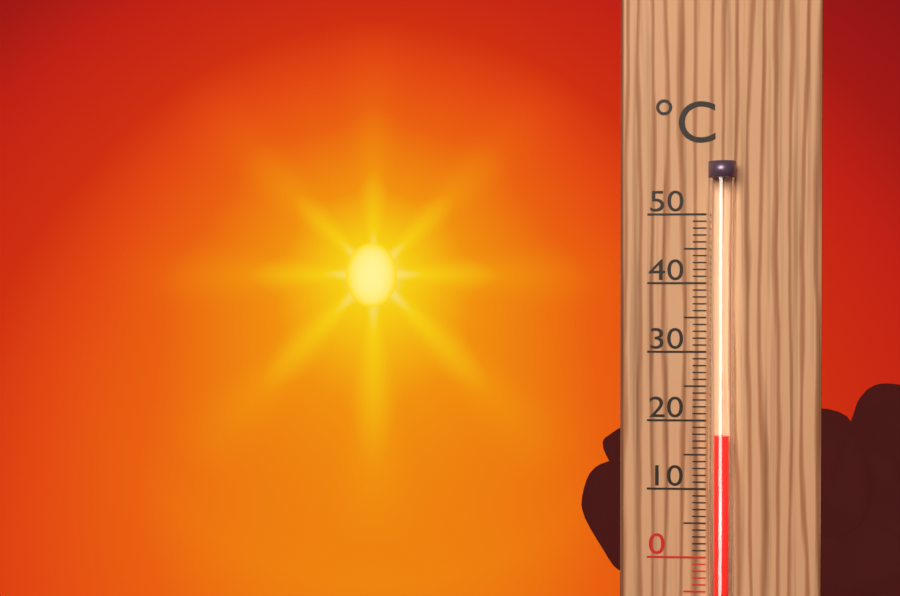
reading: 18 °C
